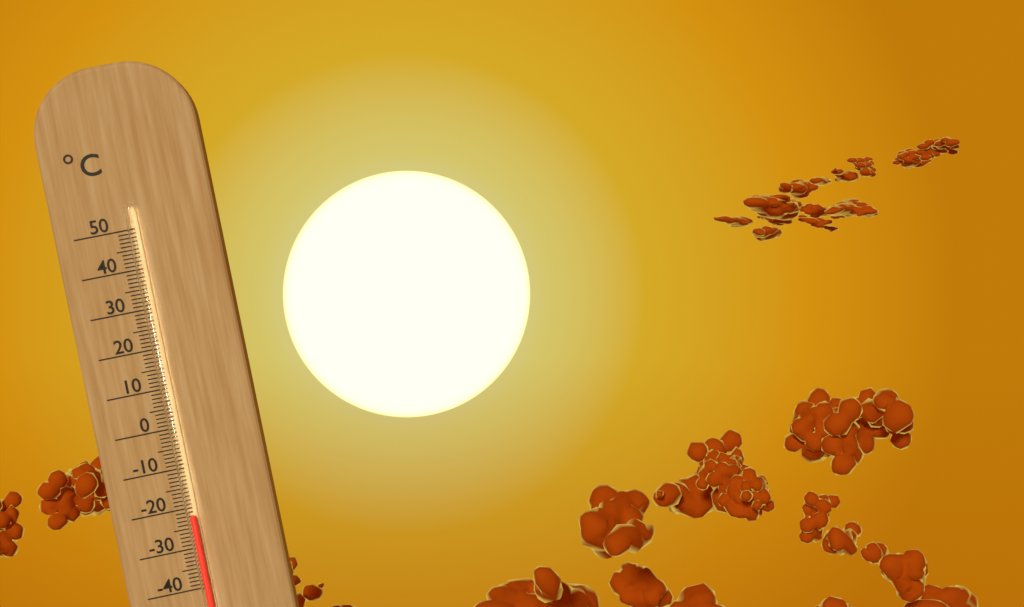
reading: -22 °C
